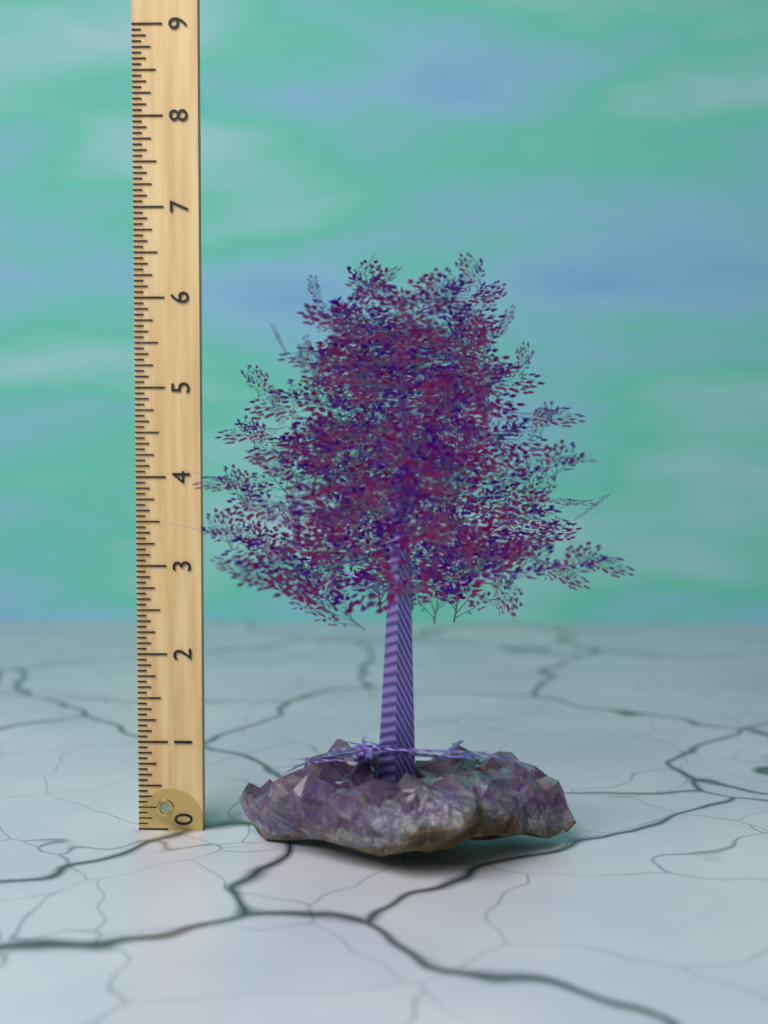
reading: 6.3750 (no unit)
